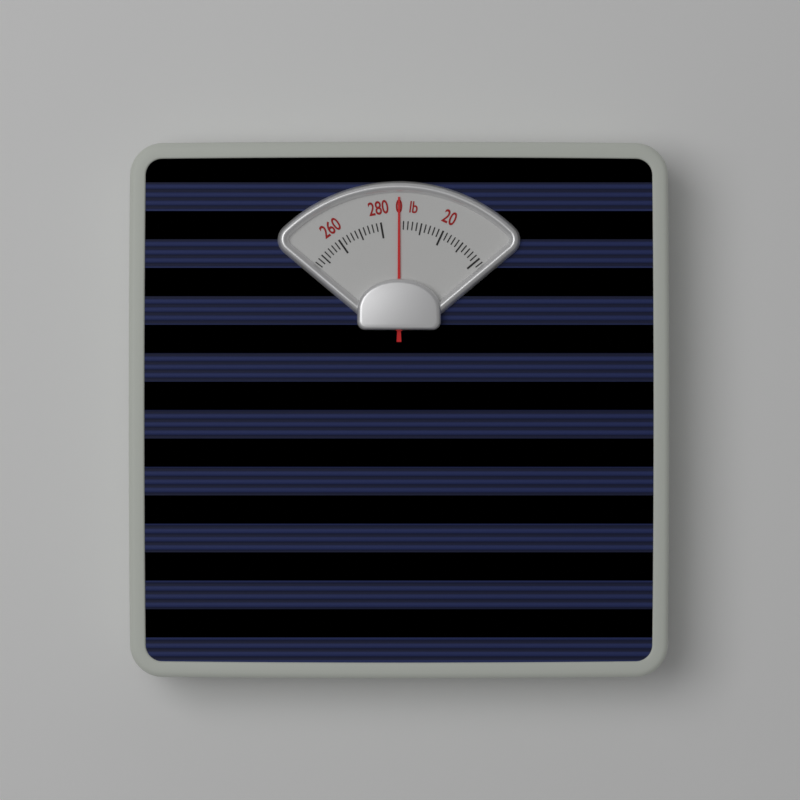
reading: 0 lb
